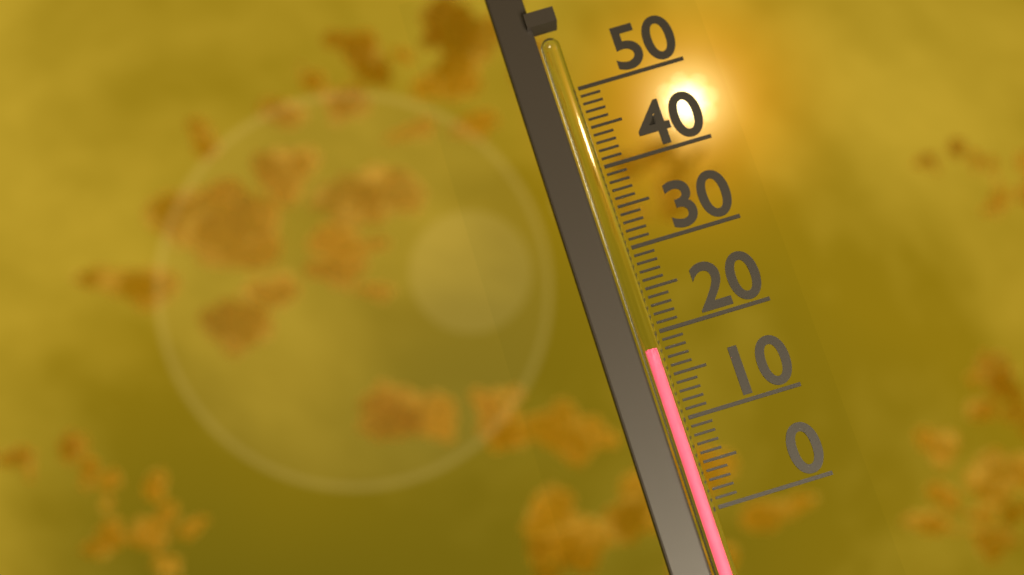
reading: 18 (no unit)
